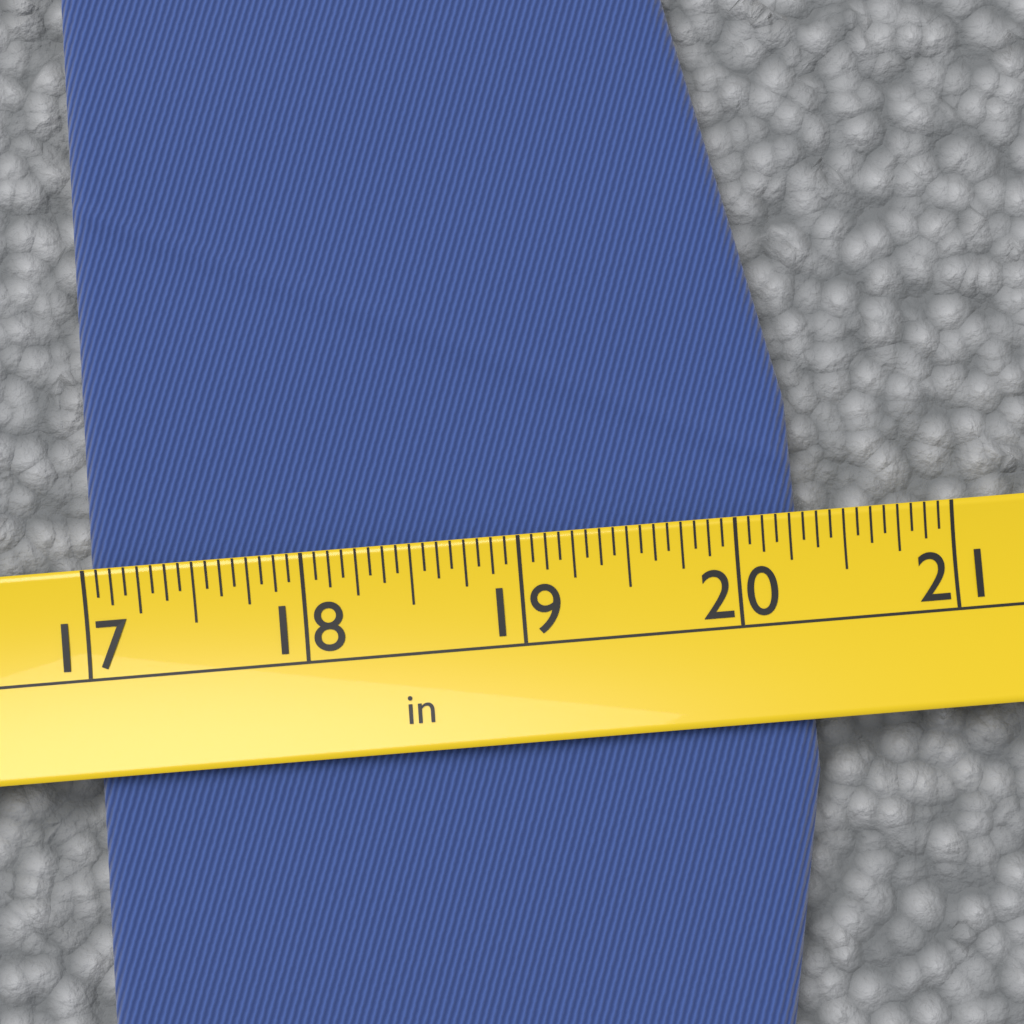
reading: 20.3125 in
